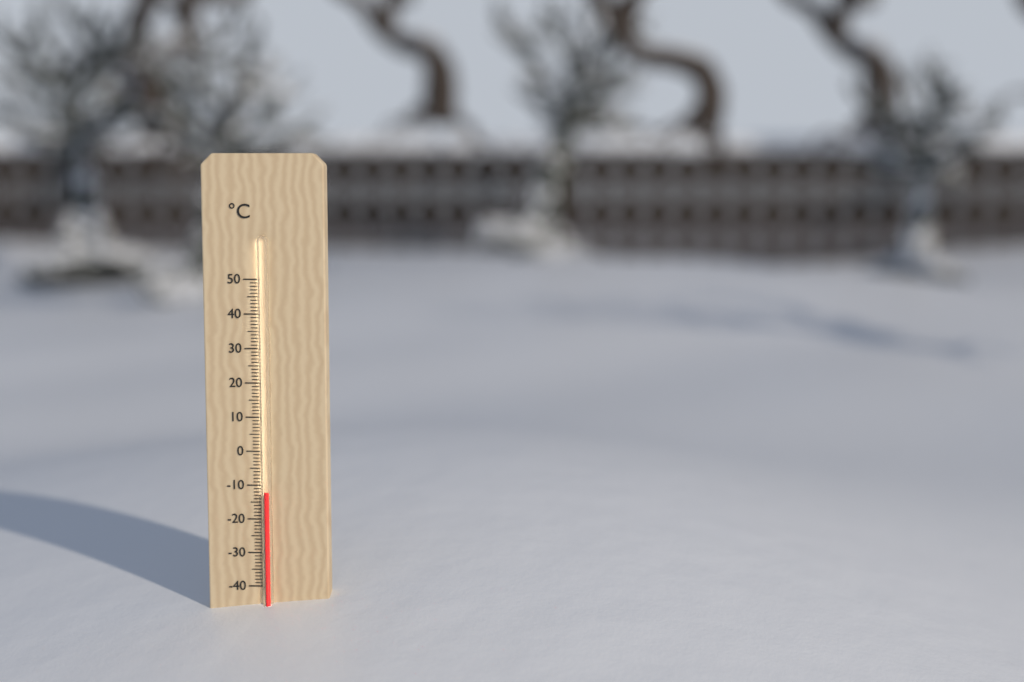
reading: -12 °C
